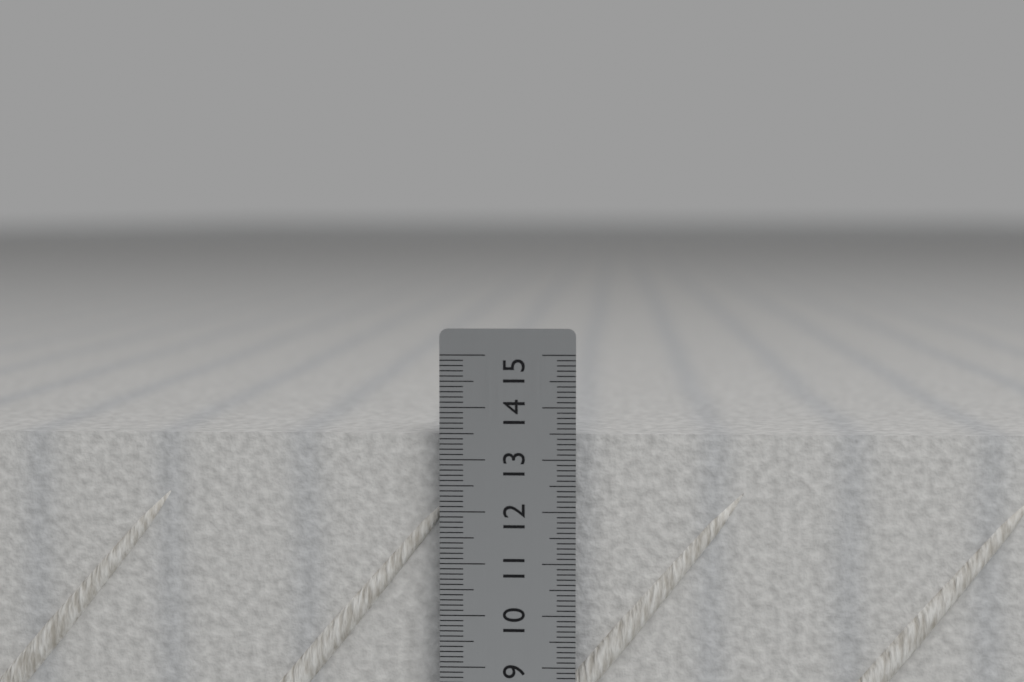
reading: 13.5 cm
